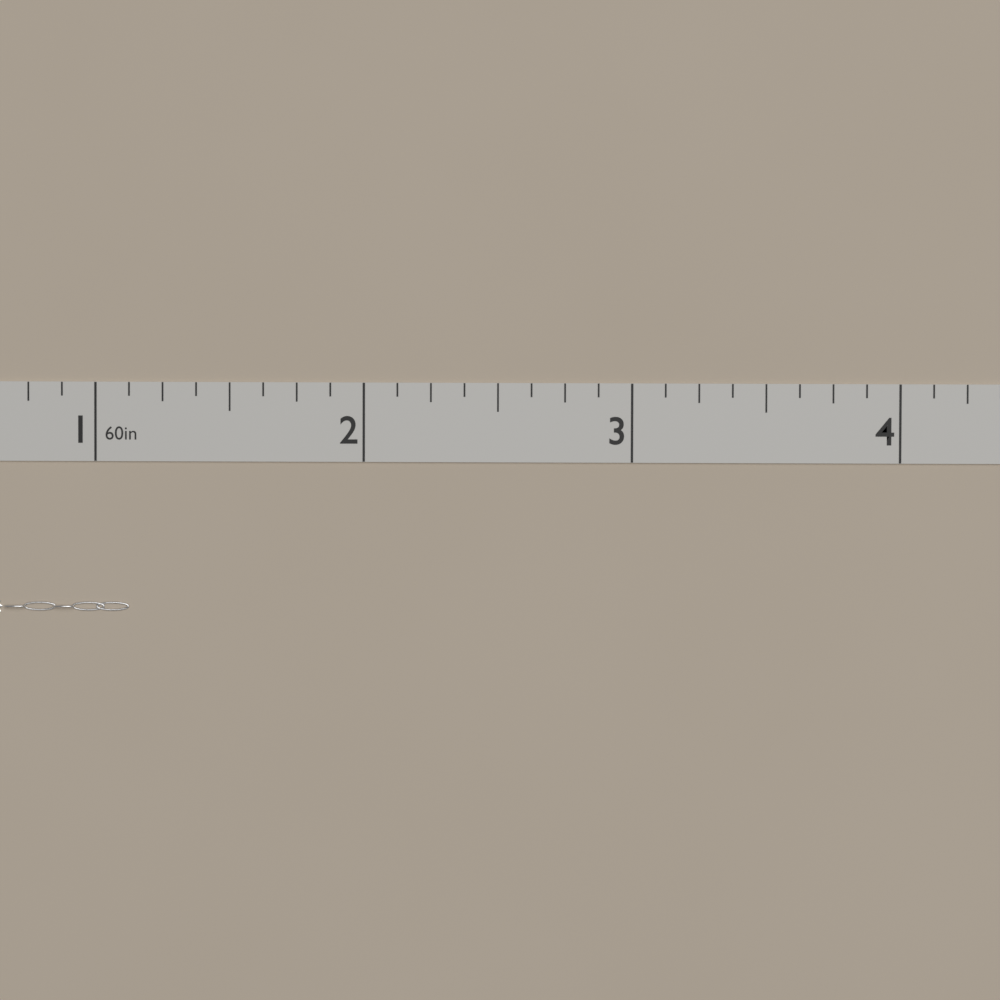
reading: 1.125 in
